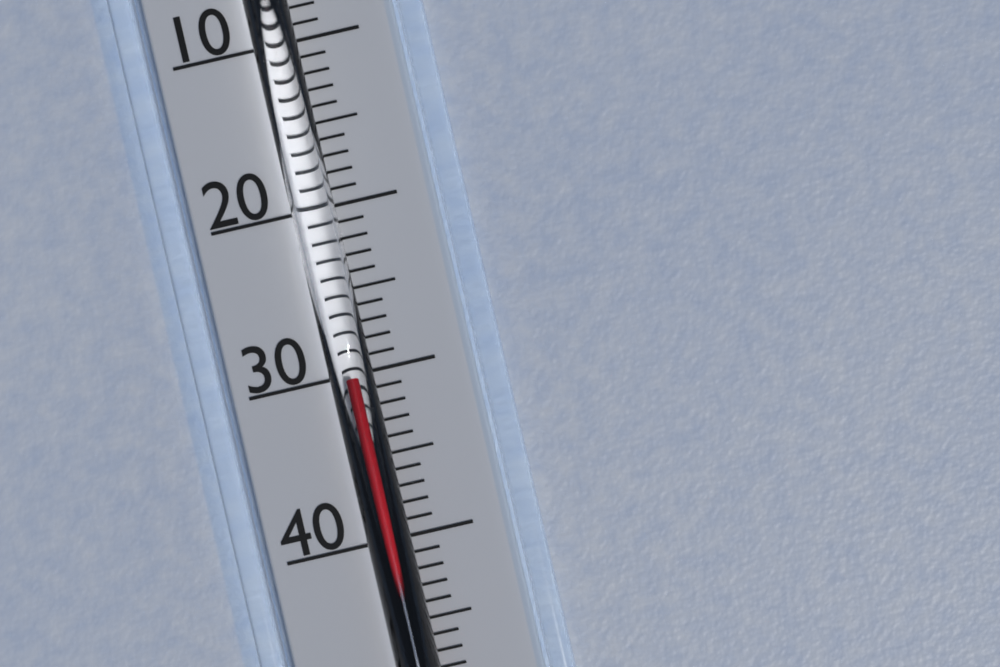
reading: 30 °C
